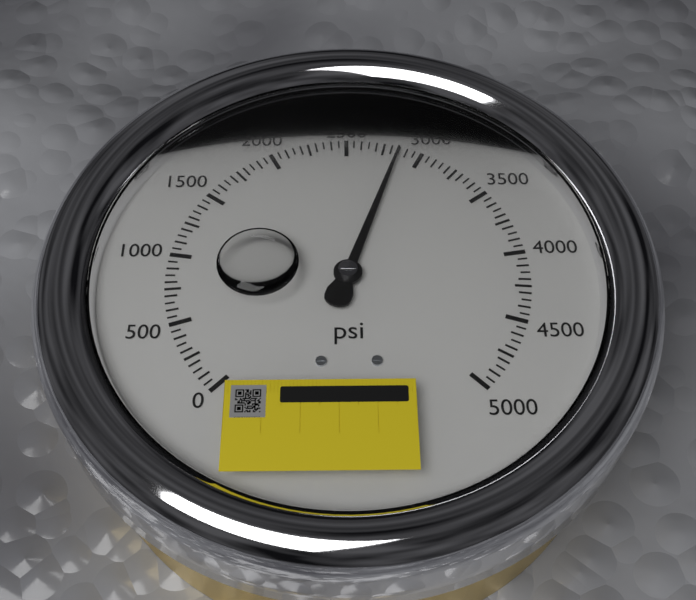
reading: 2850 psi
